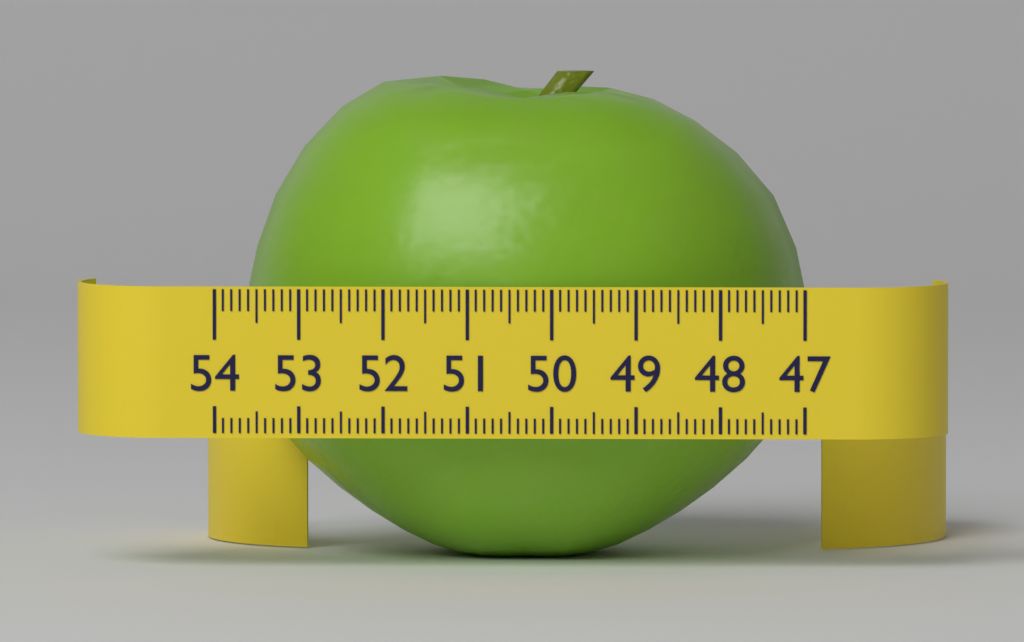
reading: 53.8 (no unit)
